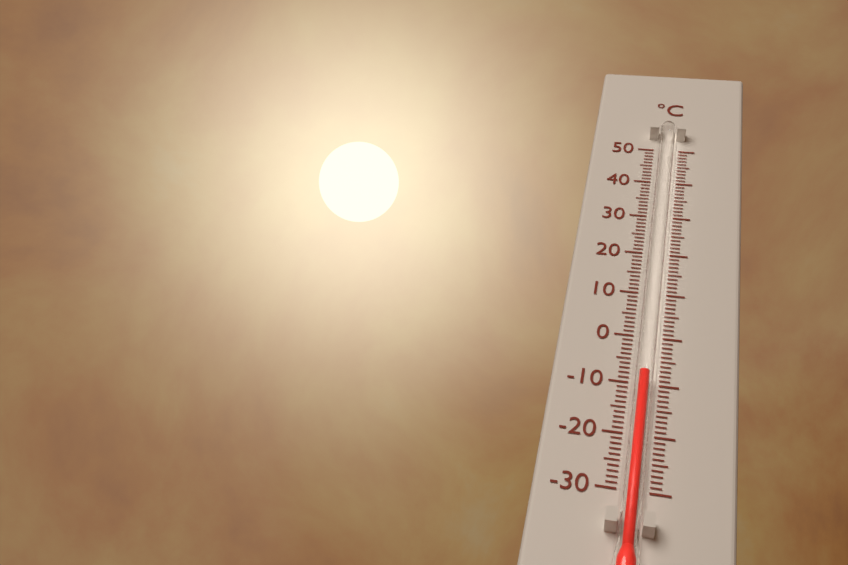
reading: -9 °C
